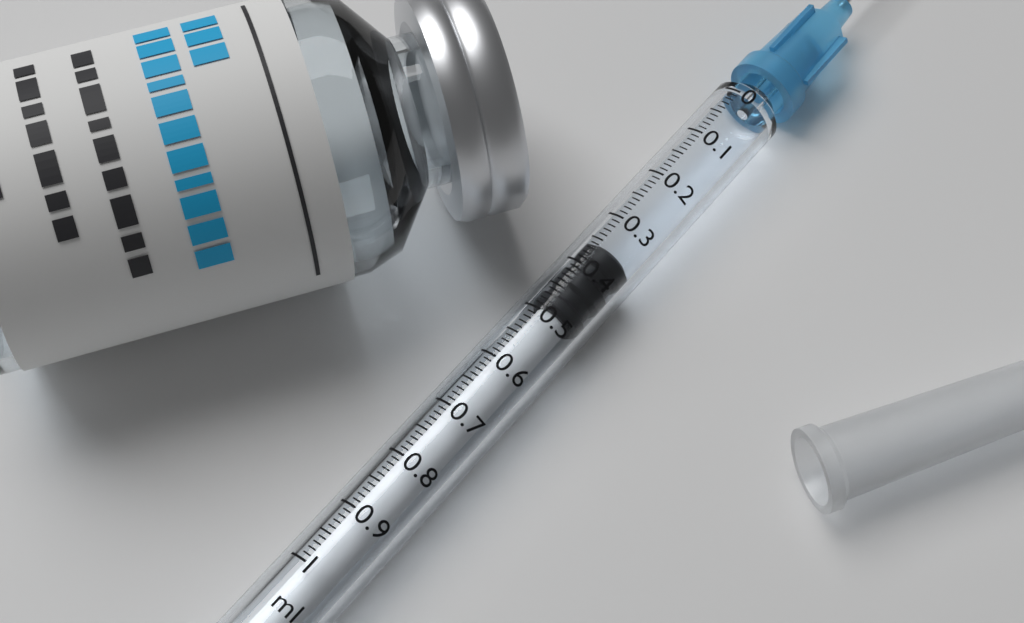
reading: 0.35 ml
